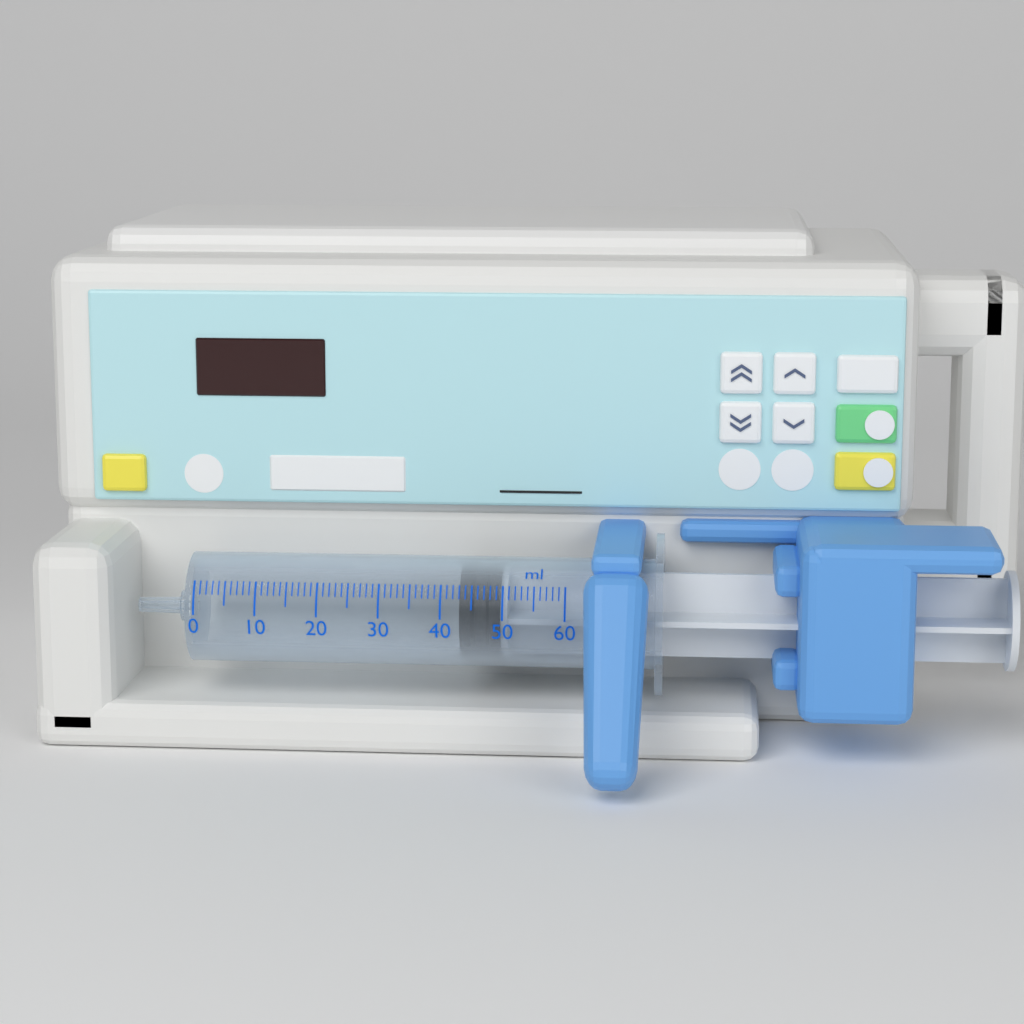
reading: 43 ml
